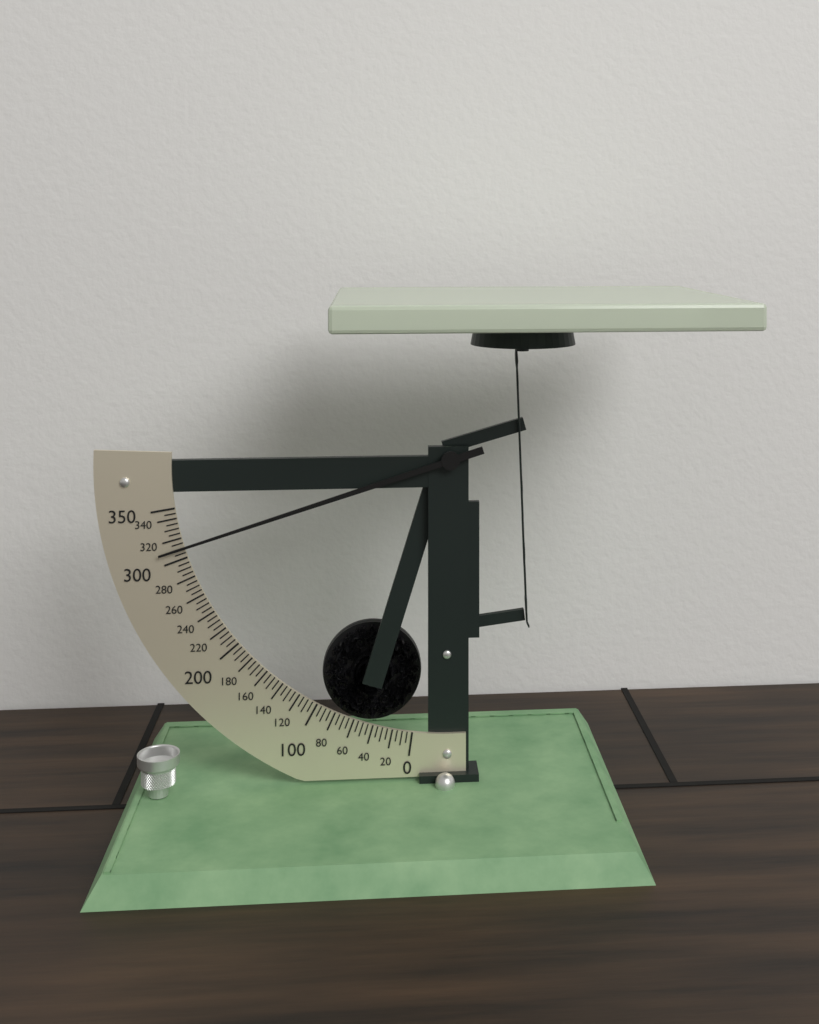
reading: 310 (no unit)
